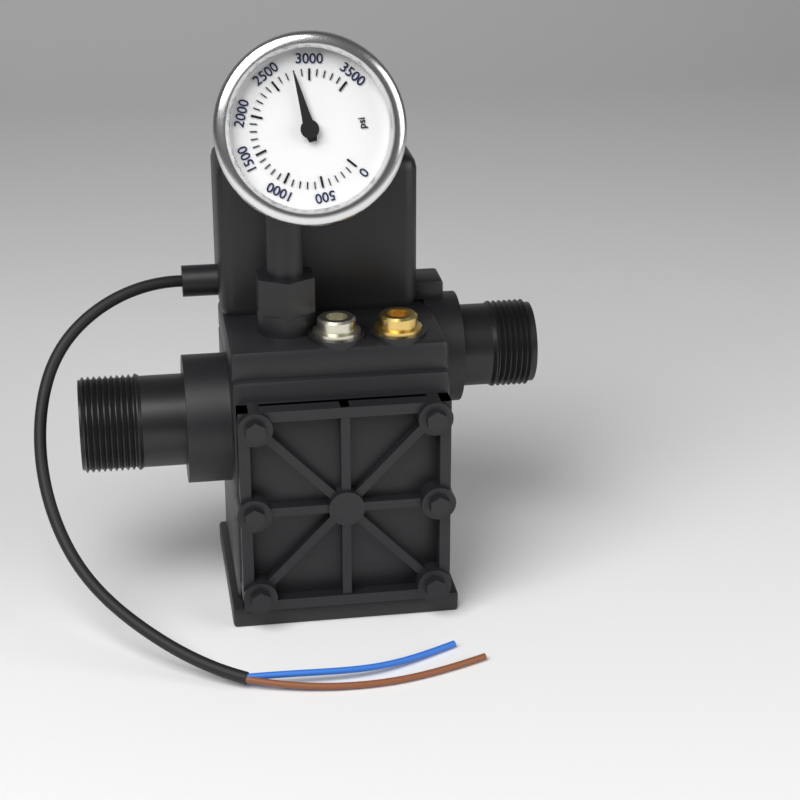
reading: 2800 psi
